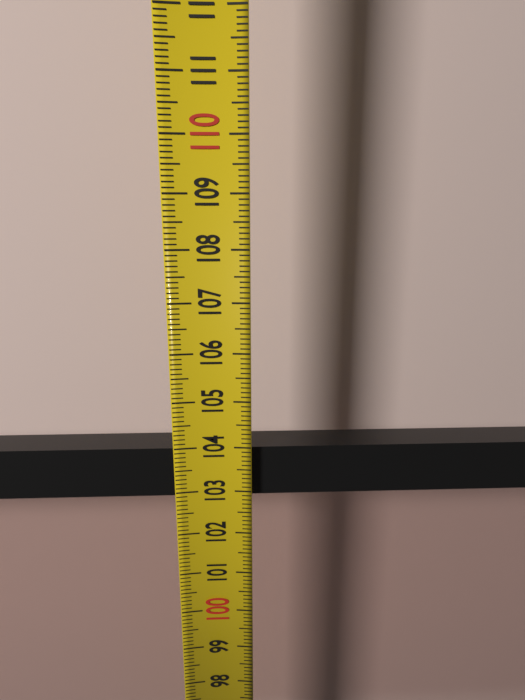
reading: 103.9 (no unit)
